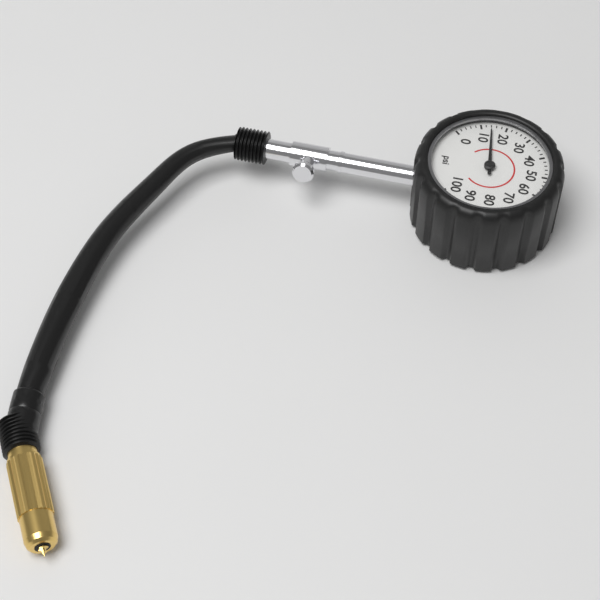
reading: 14 psi
